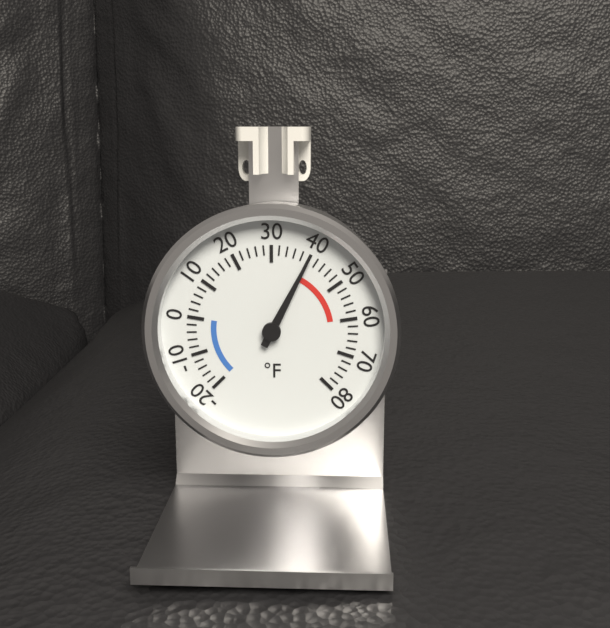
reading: 40 °F
